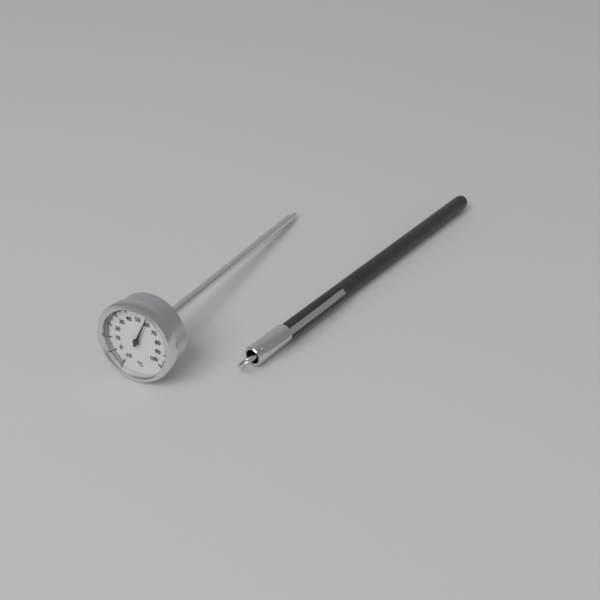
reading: 58 °C
